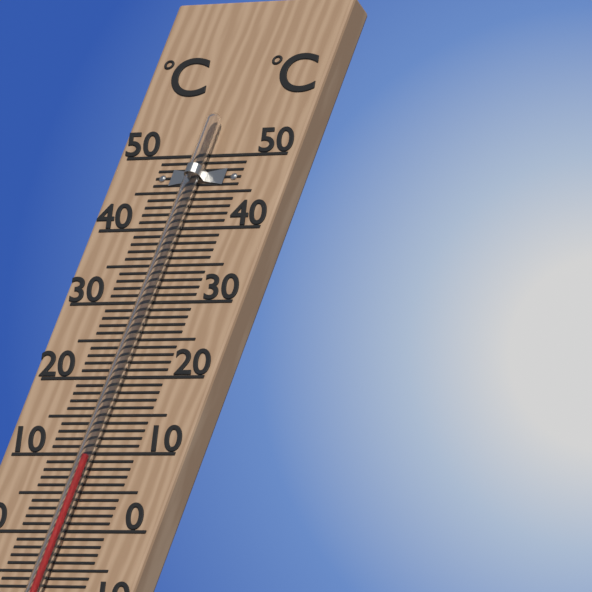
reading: 9 °C
